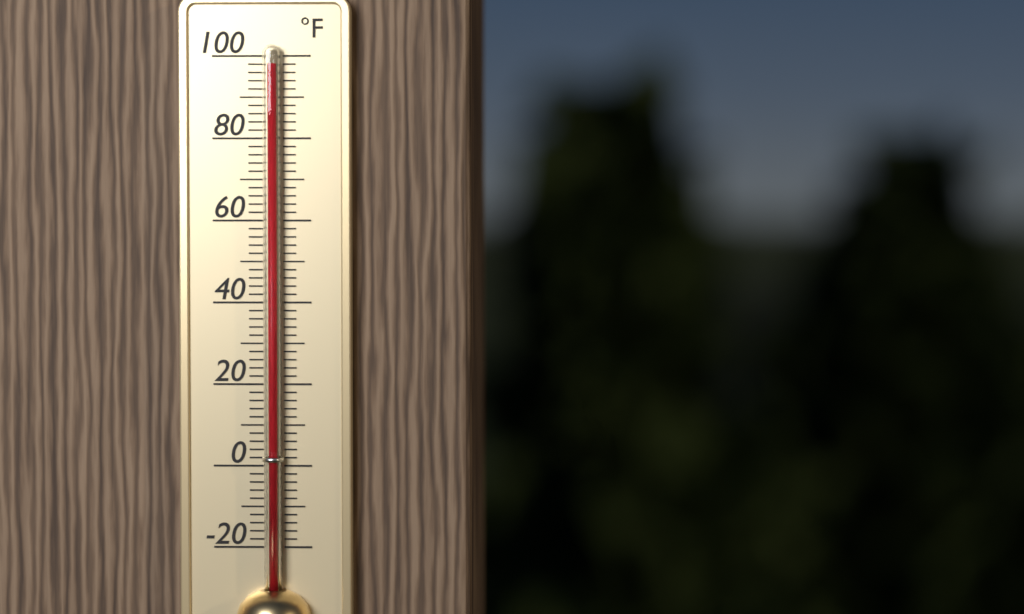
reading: 98 °F
